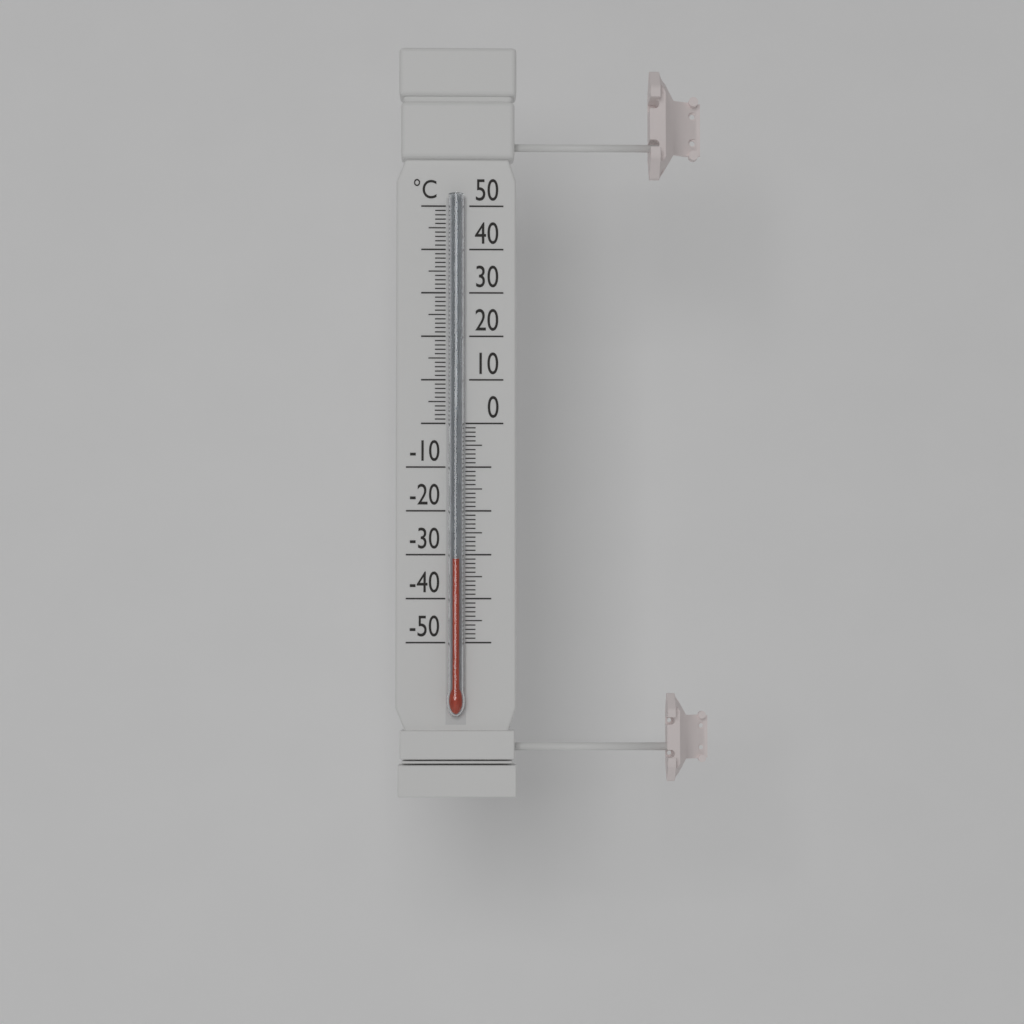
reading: -31 °C
